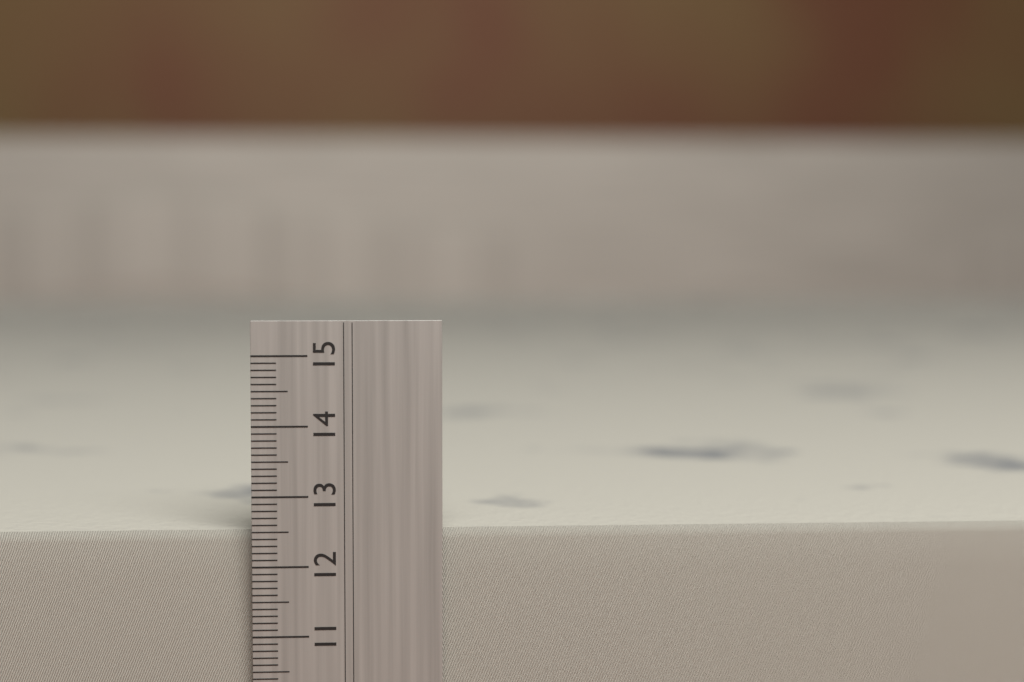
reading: 12.5 cm
